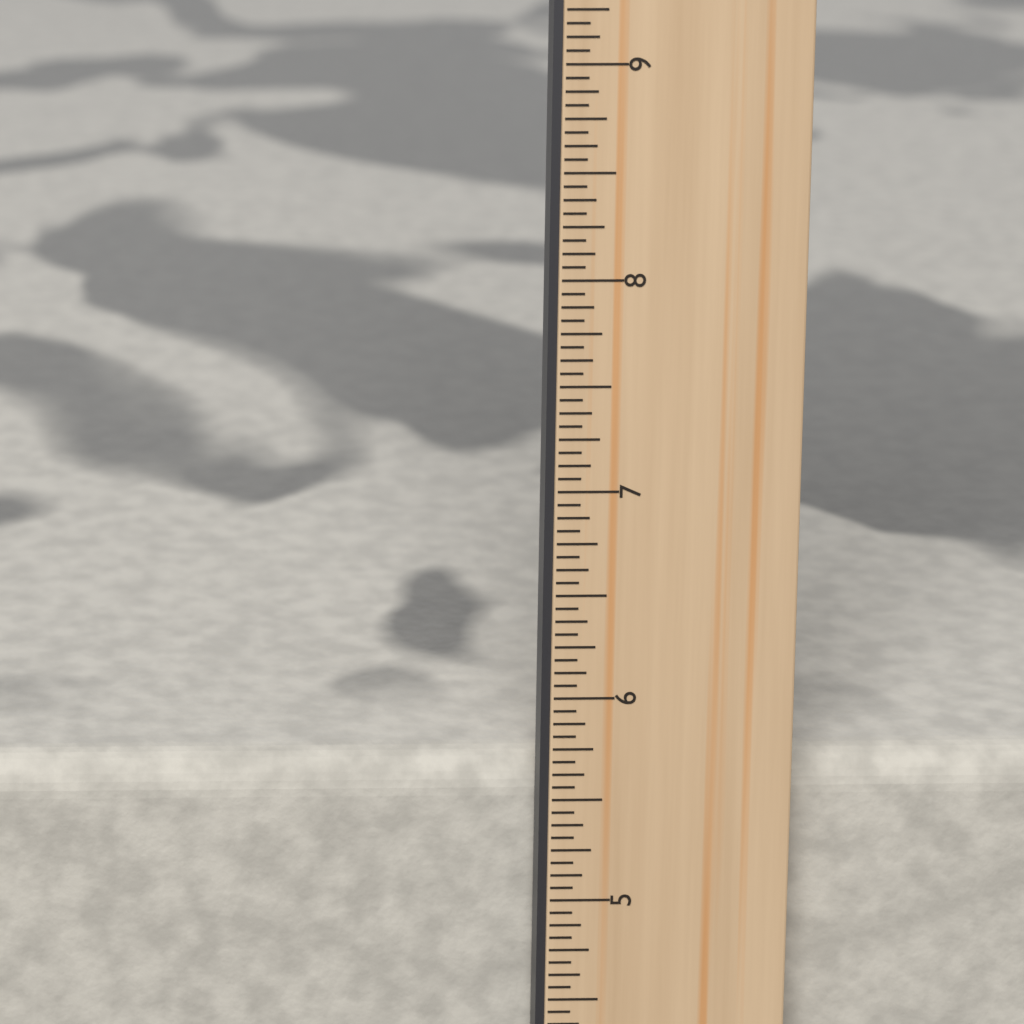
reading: 5.6250 in
